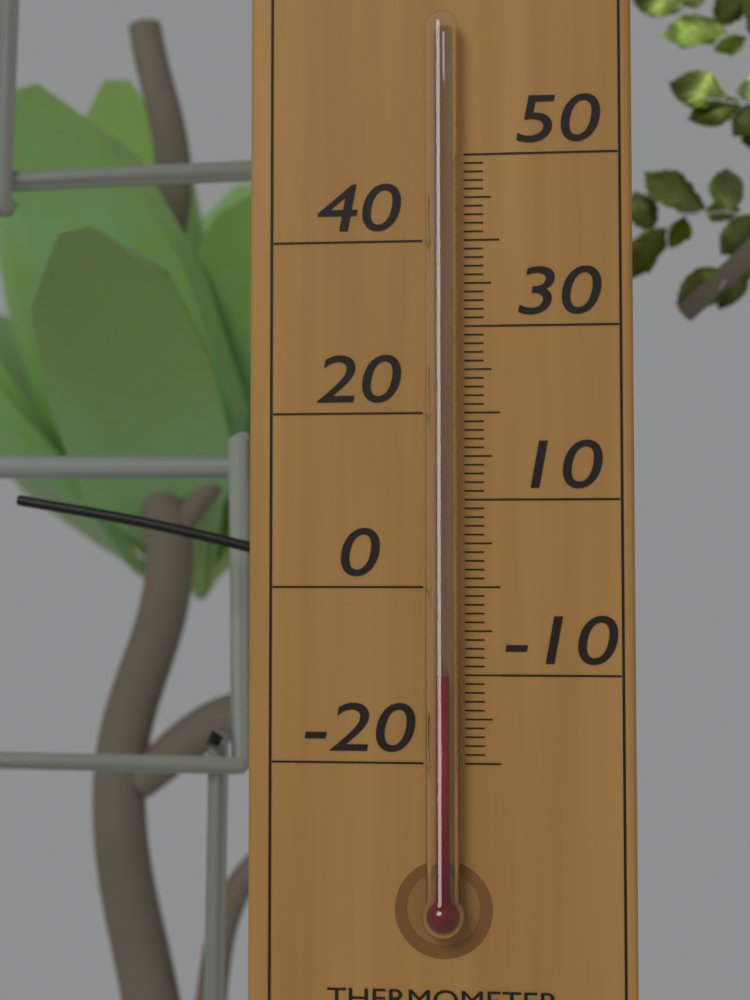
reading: -10 °C
